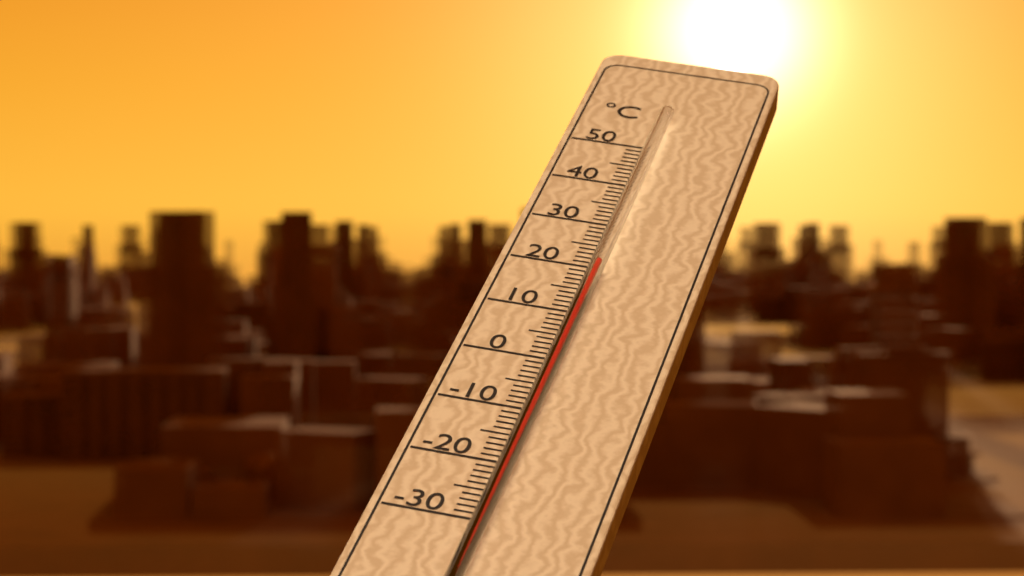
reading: 19 °C
